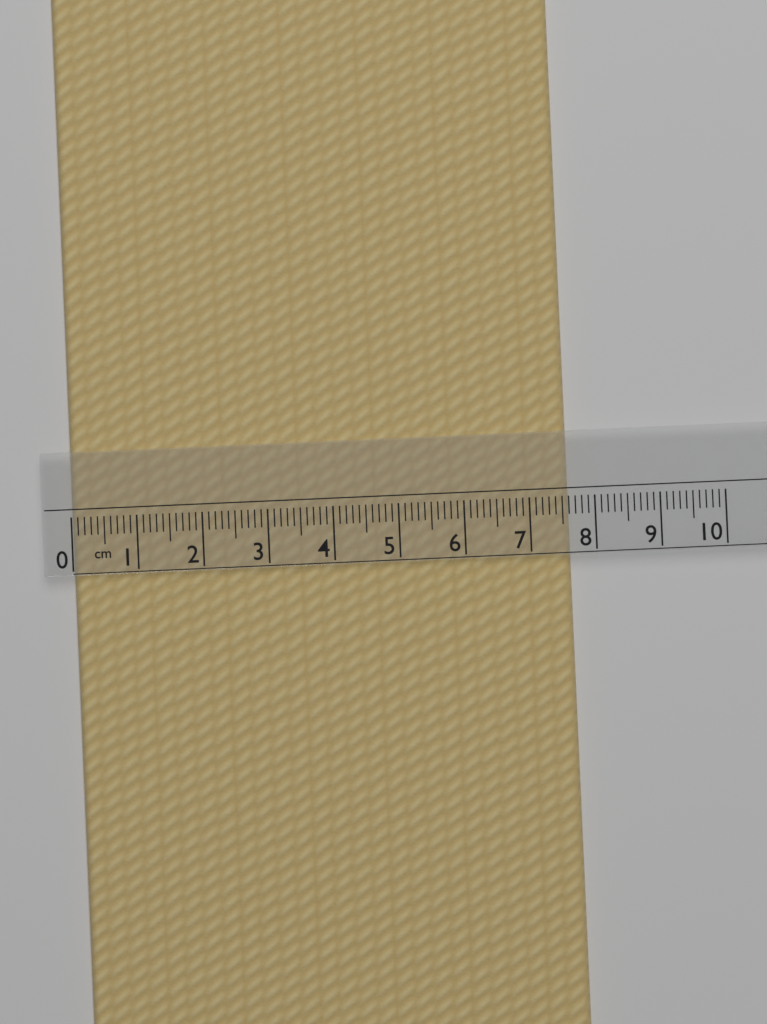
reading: 7.6 cm
